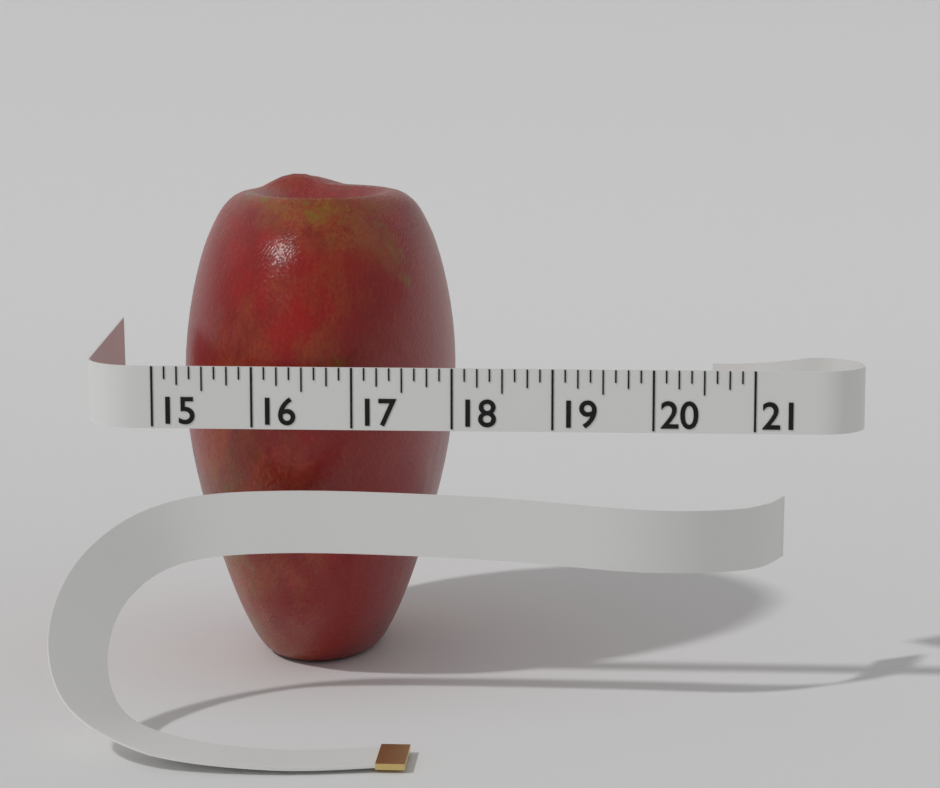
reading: 17.875 (no unit)
